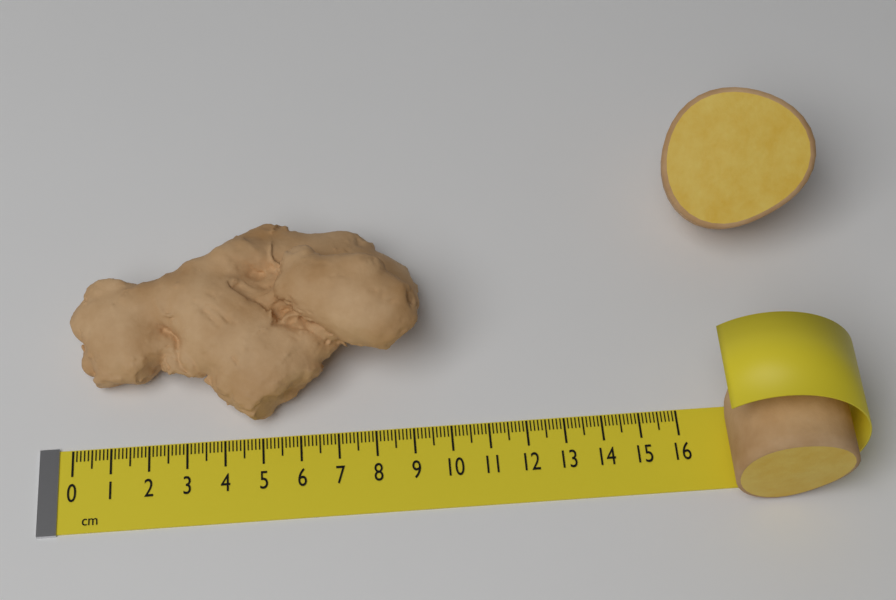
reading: 9.4 cm
